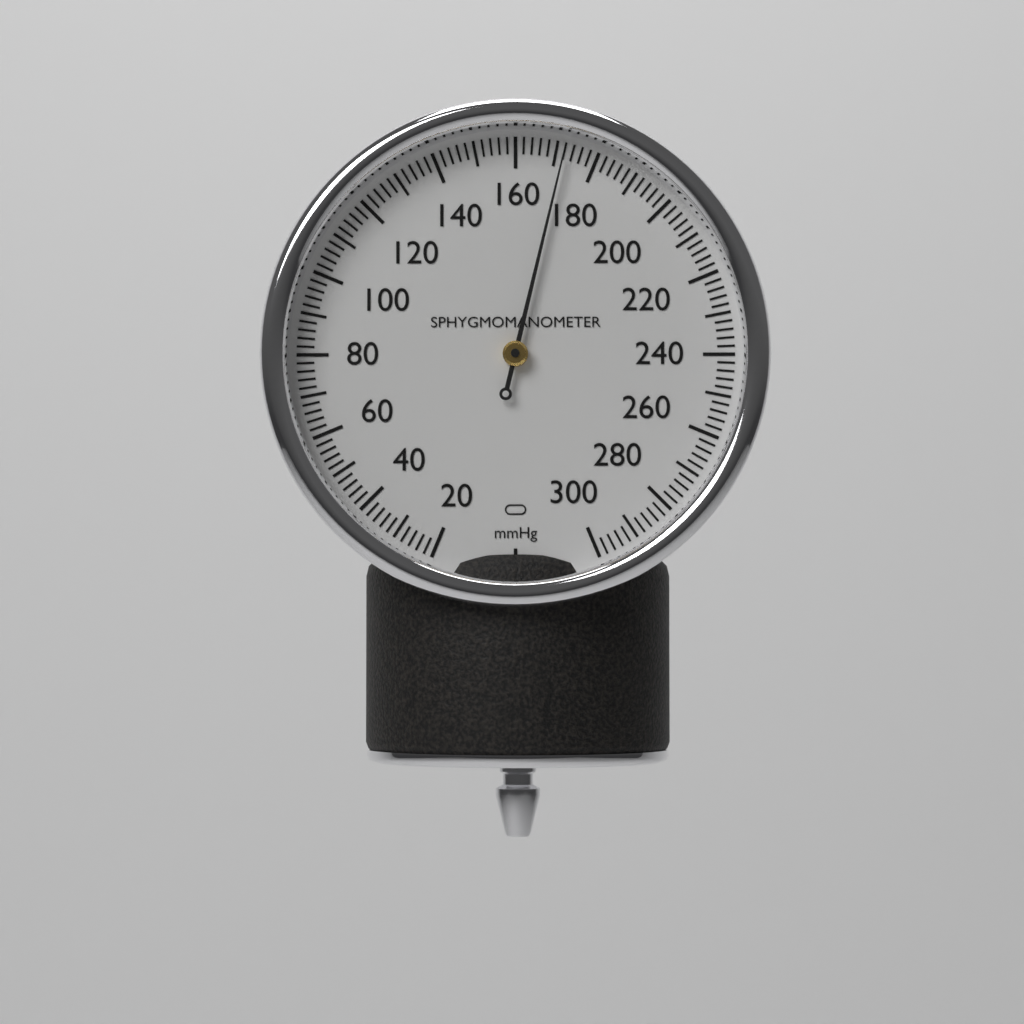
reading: 172 mmHg
